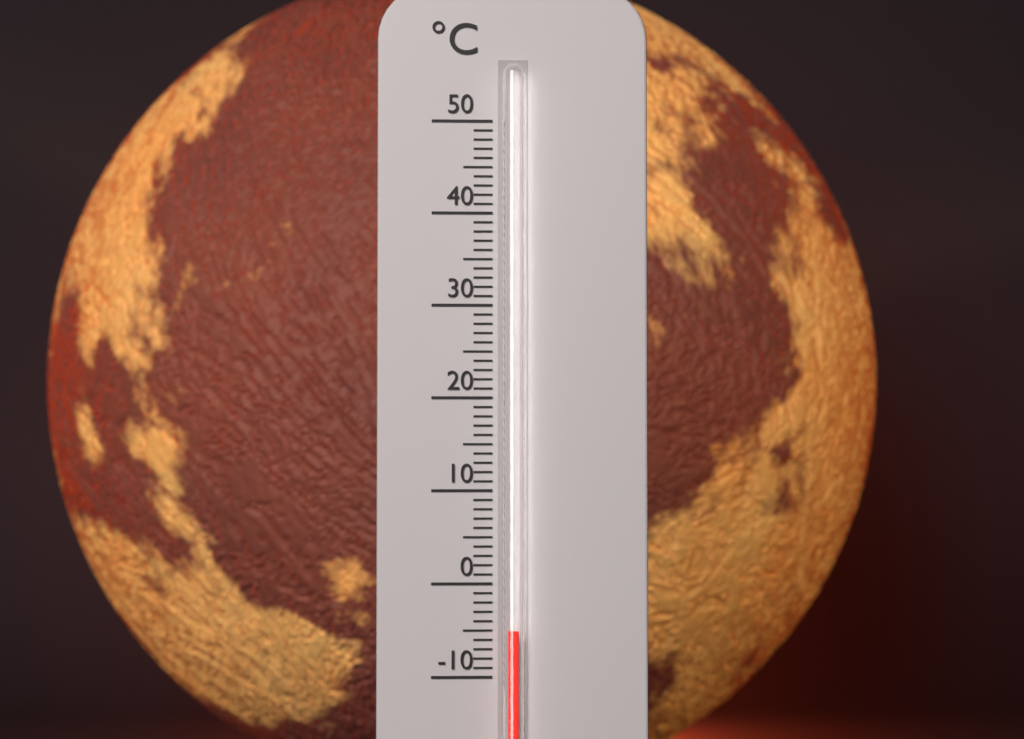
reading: -5 °C
